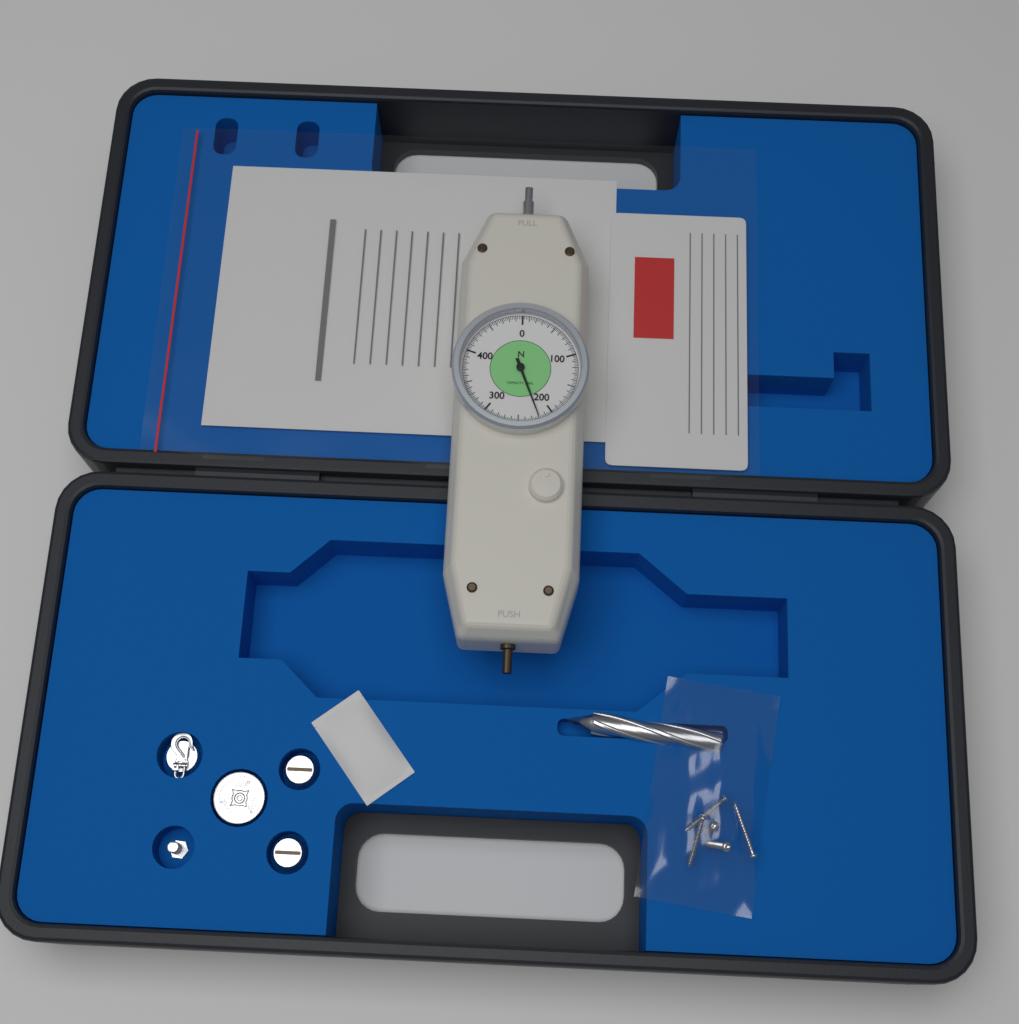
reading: 220.0 N
